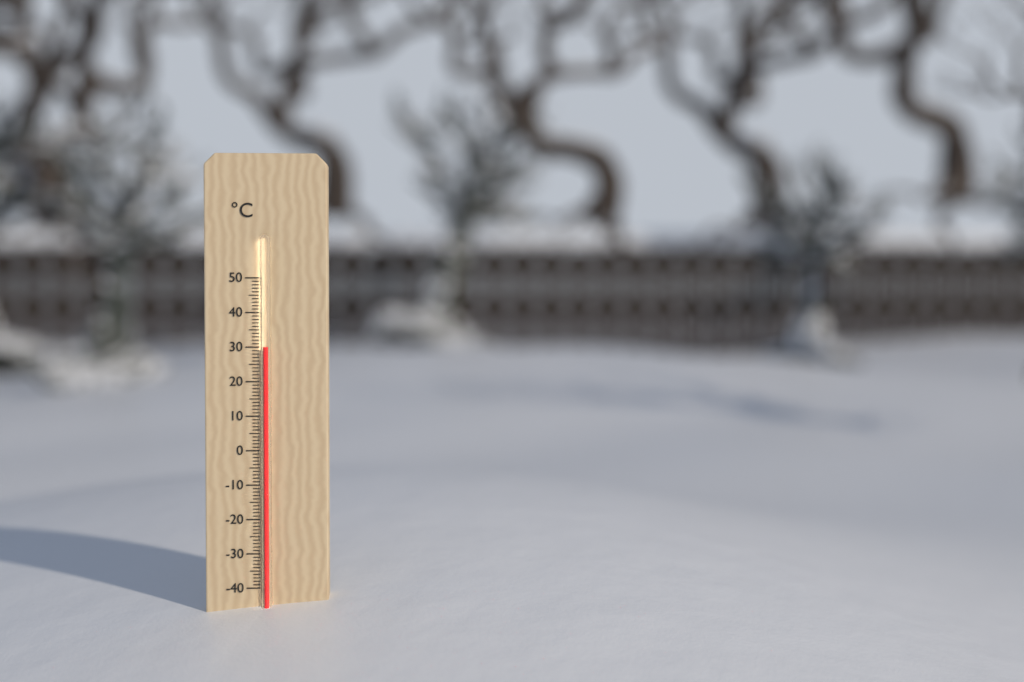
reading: 30 °C
